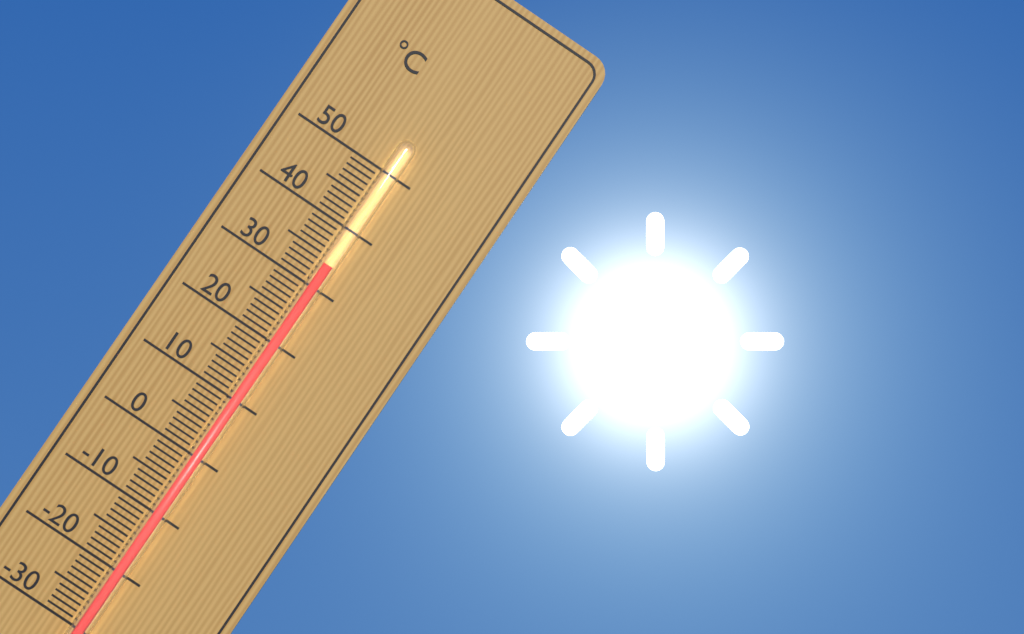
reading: 34 °C
